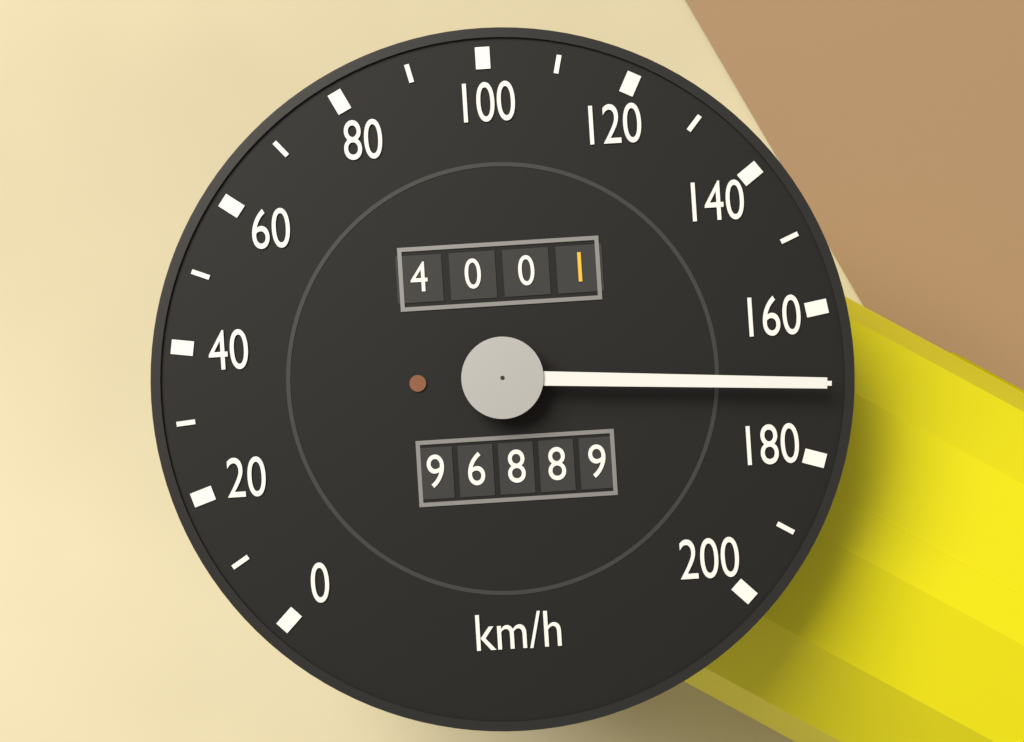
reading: 170 km/h
